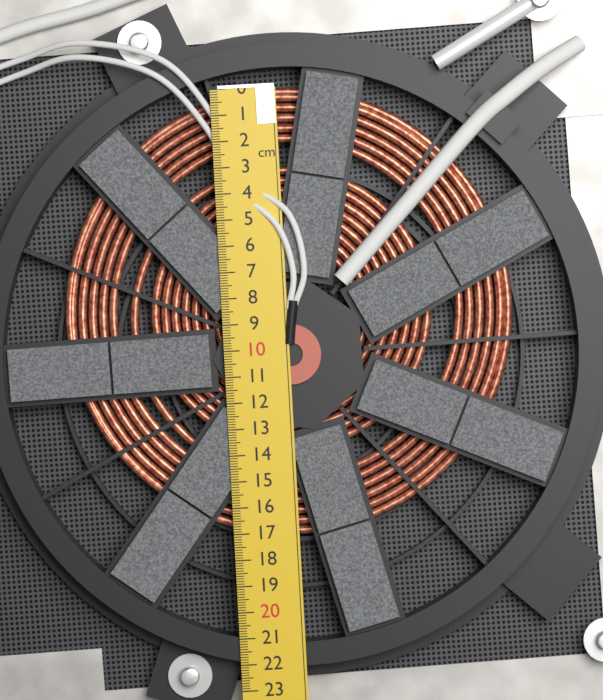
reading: 17.2 cm
